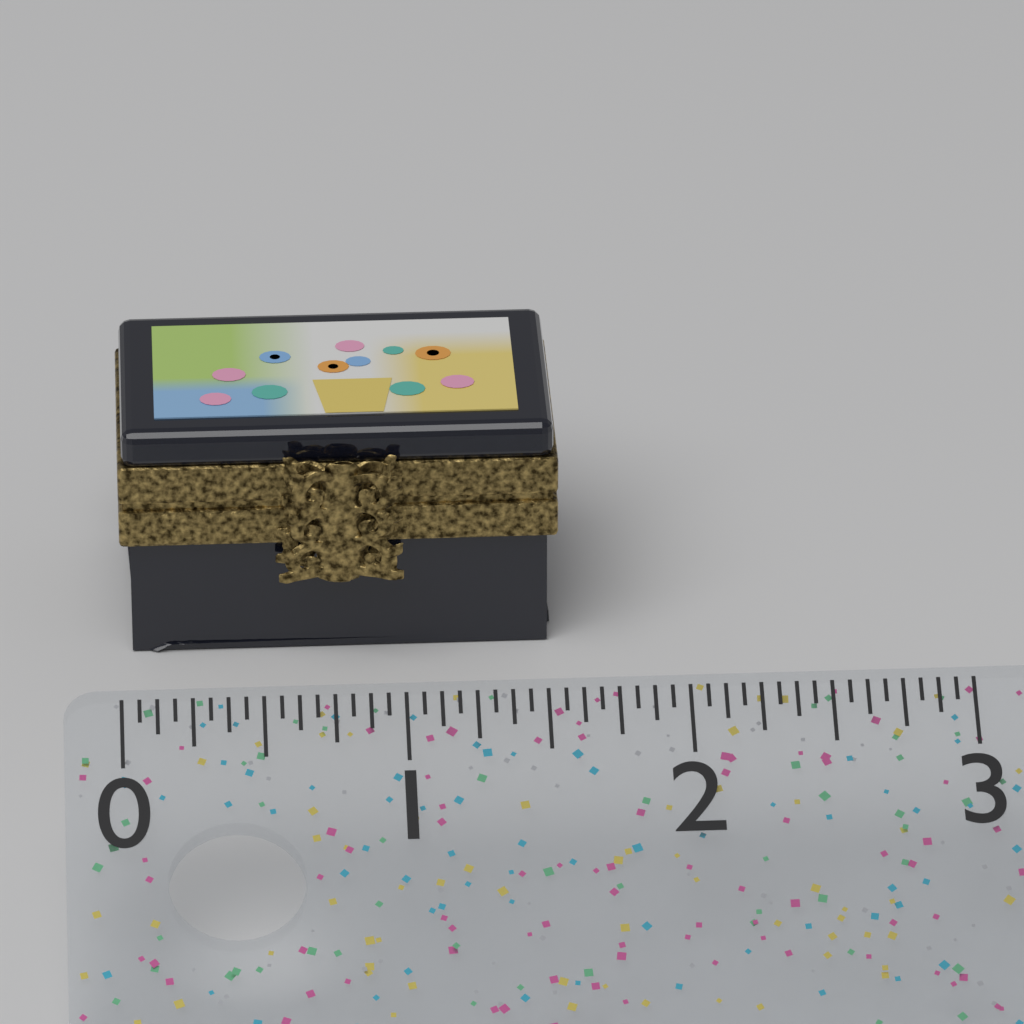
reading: 1.6250 (no unit)
